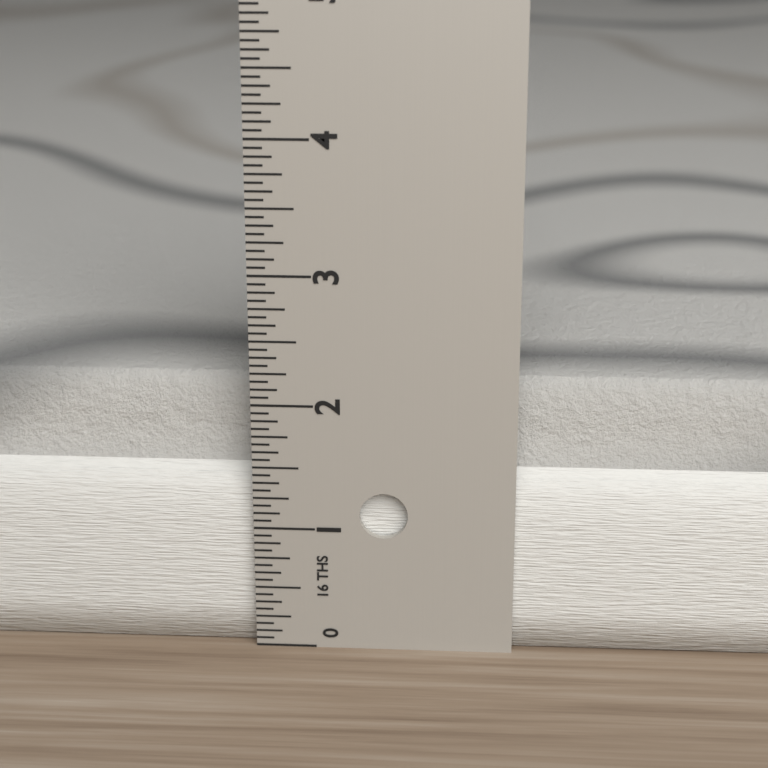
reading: 2.1250 in
